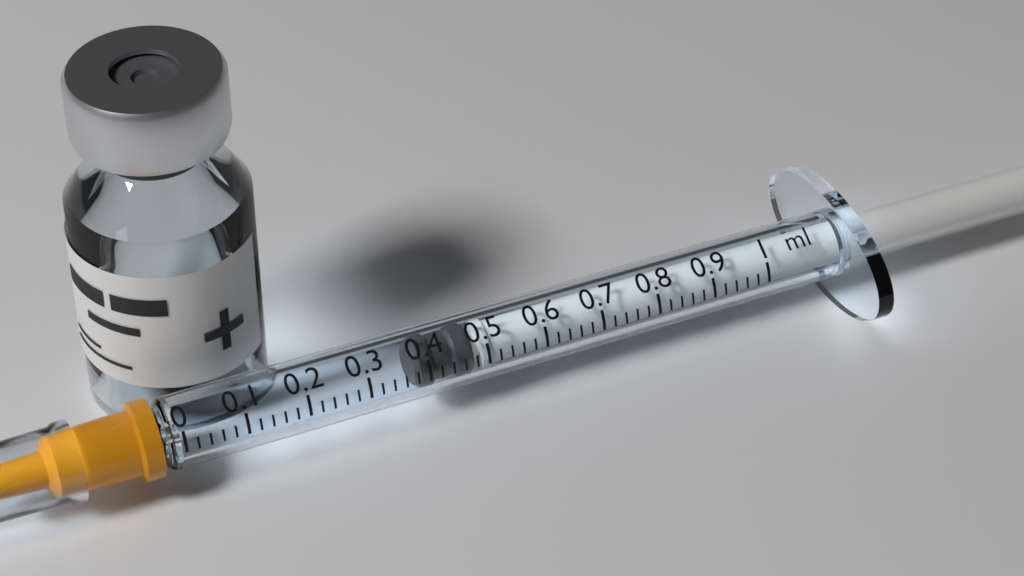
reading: 0.38 ml
